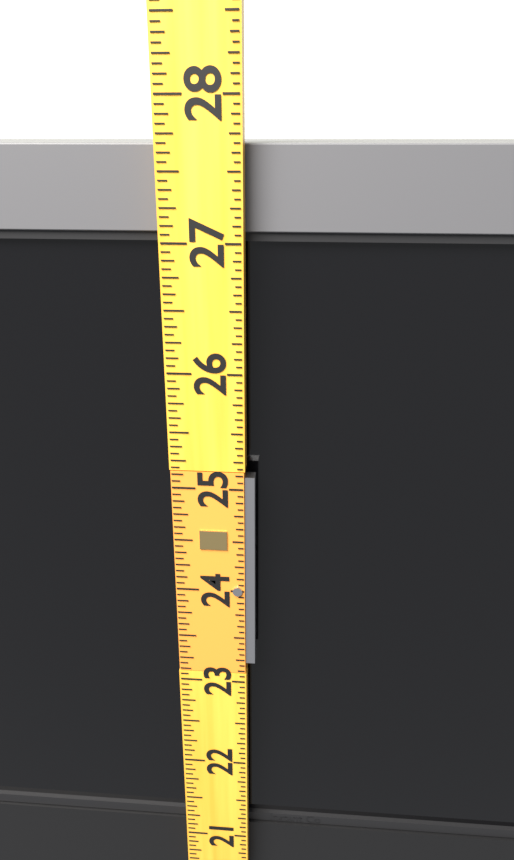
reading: 27.6875 (no unit)
